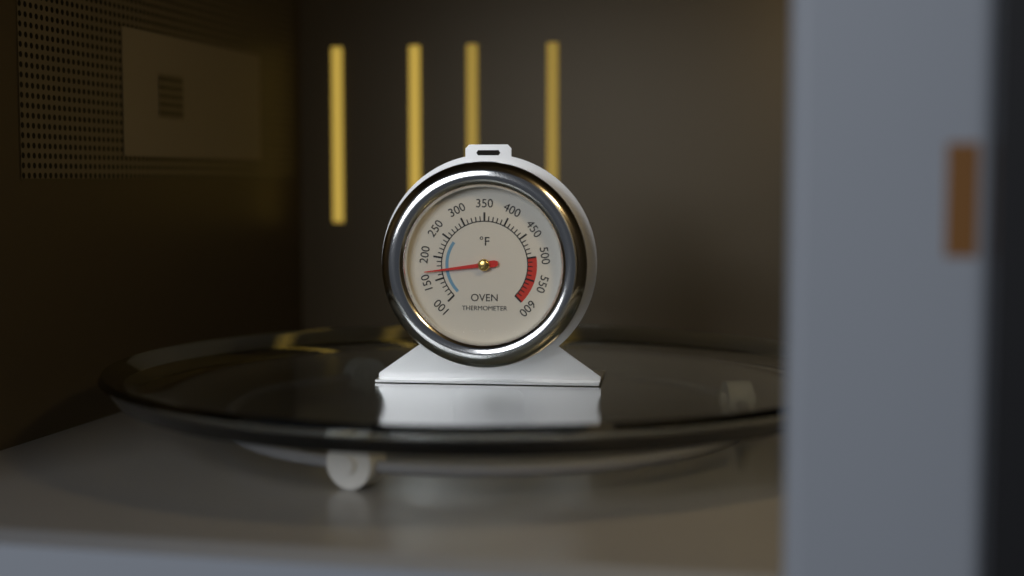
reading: 170 °F
